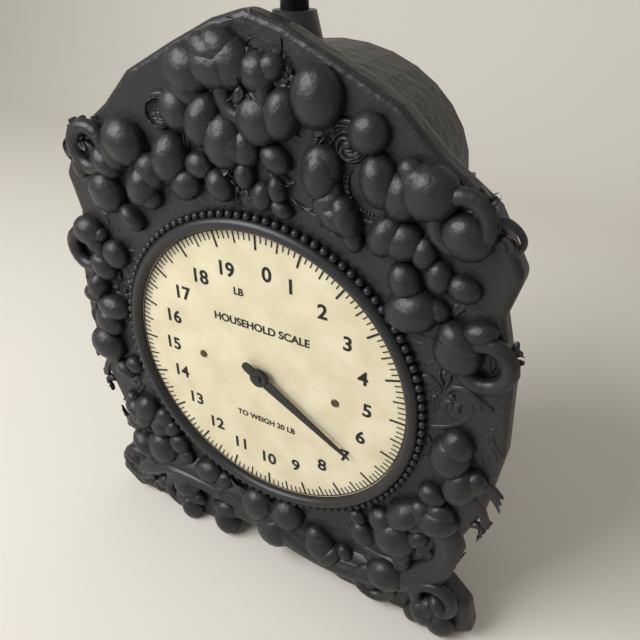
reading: 6.750 lb
